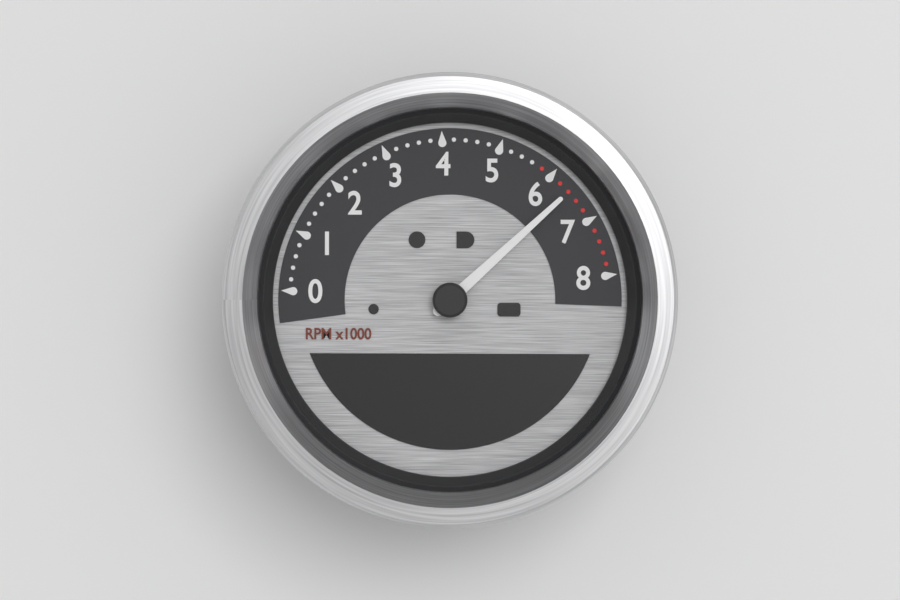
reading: 6400 RPM
